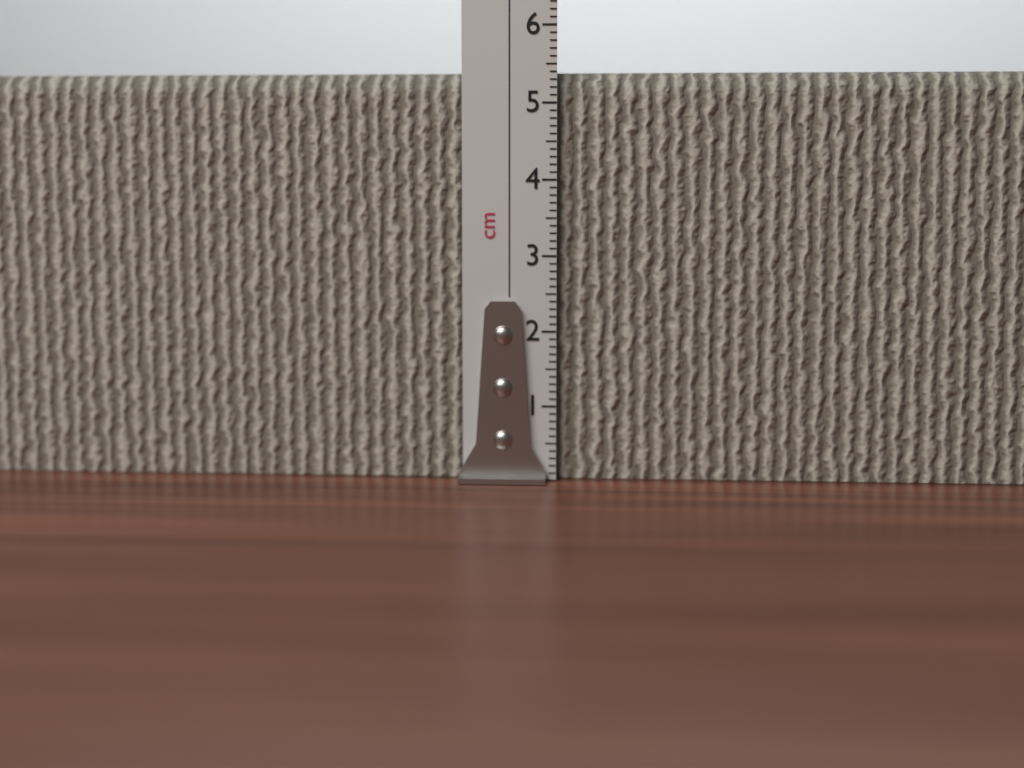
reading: 5.4 cm
